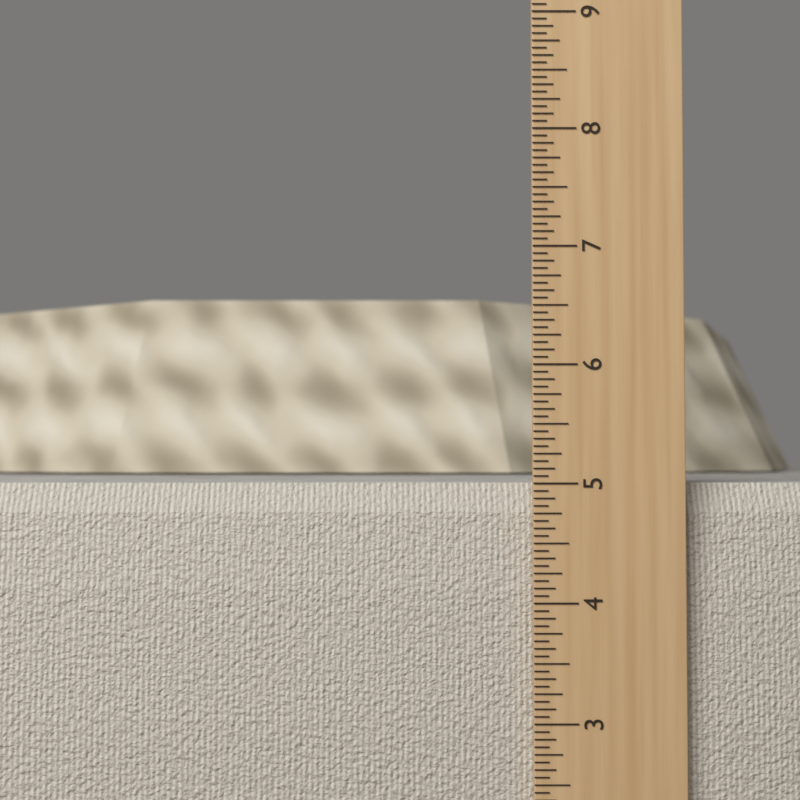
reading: 5.0000 in
